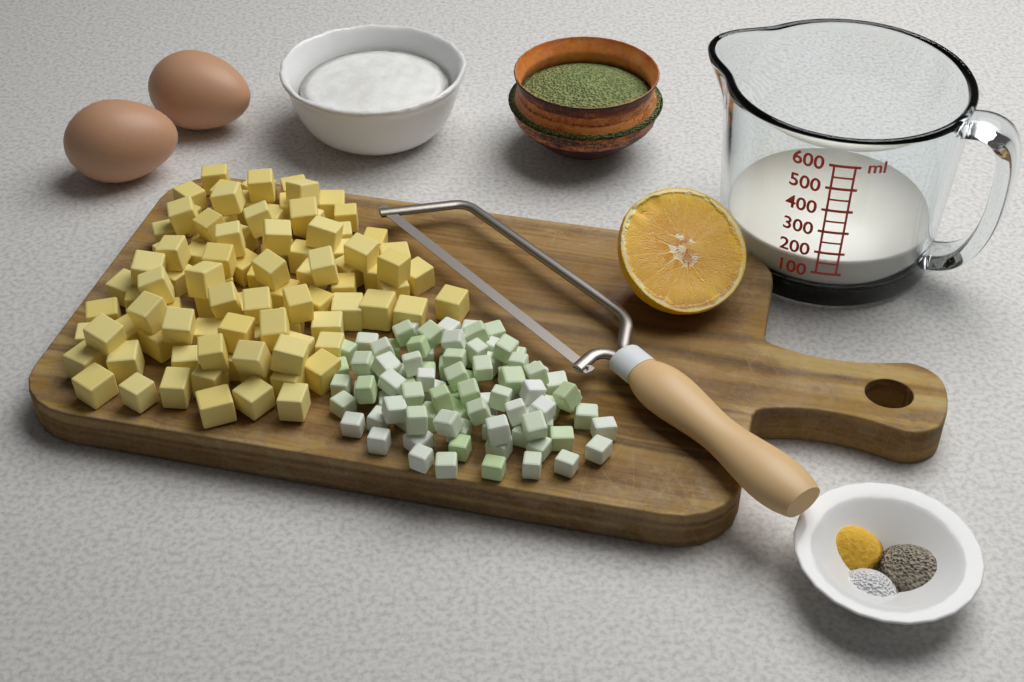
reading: 150 ml
